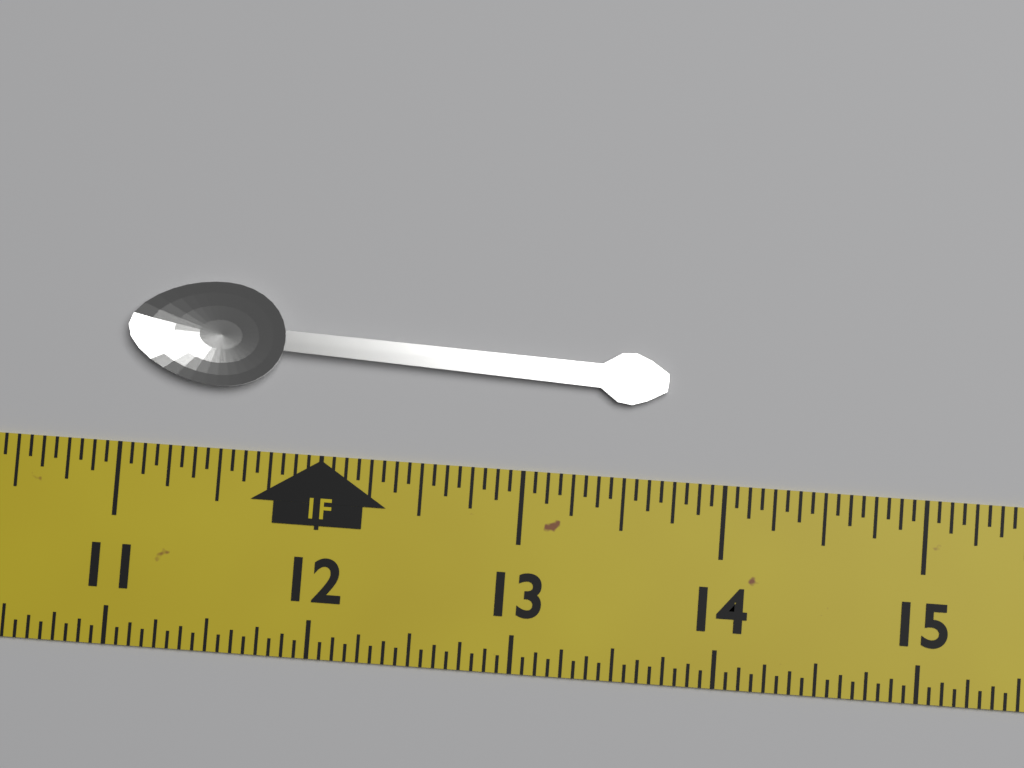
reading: 13.6875 in
